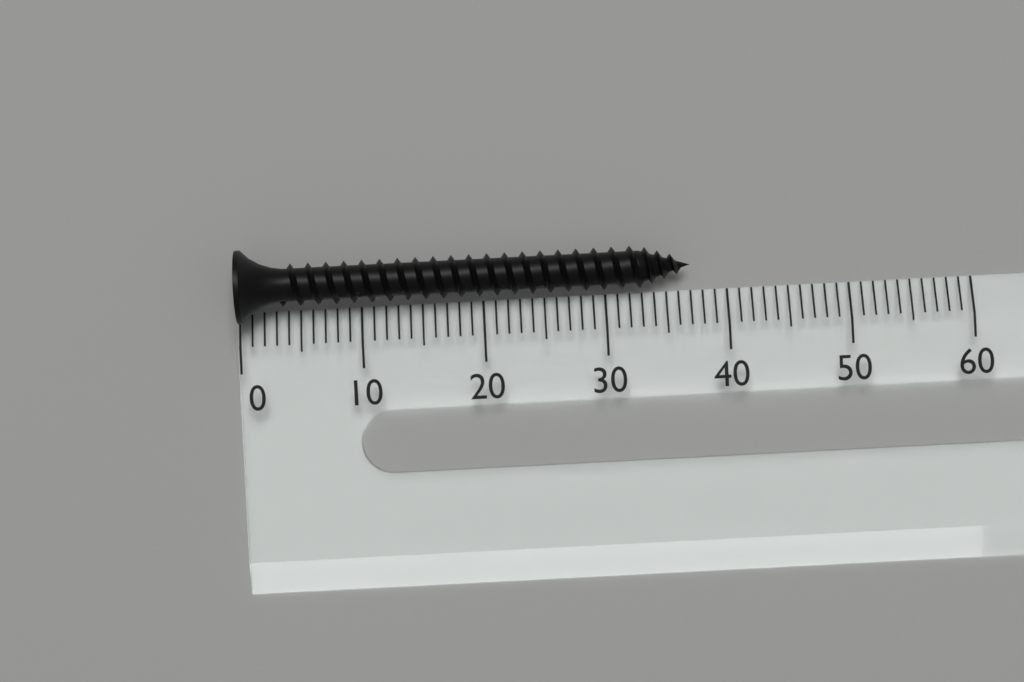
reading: 37 (no unit)
